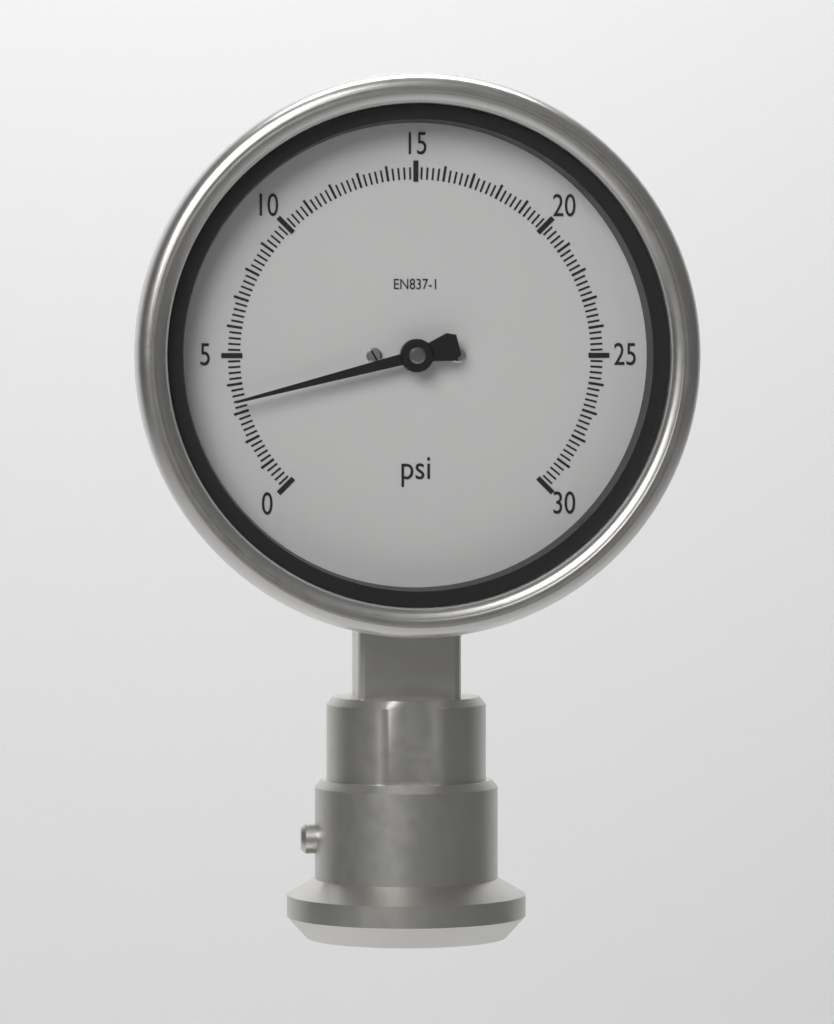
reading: 3.4 psi
